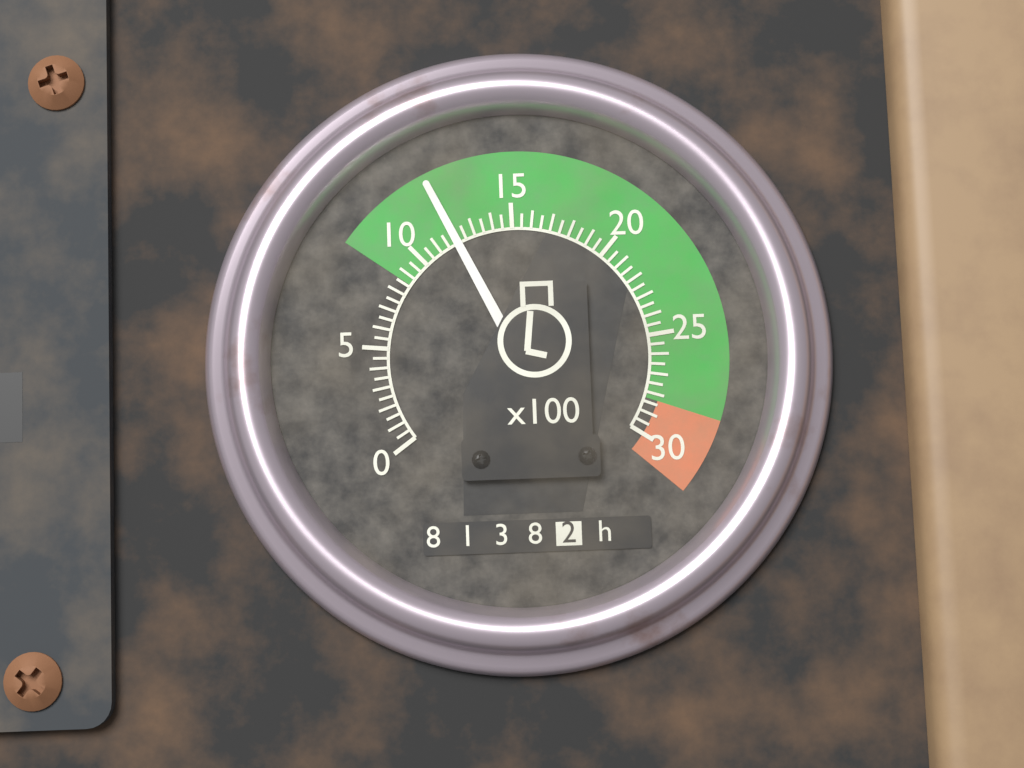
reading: 12.0 x100 rpm
